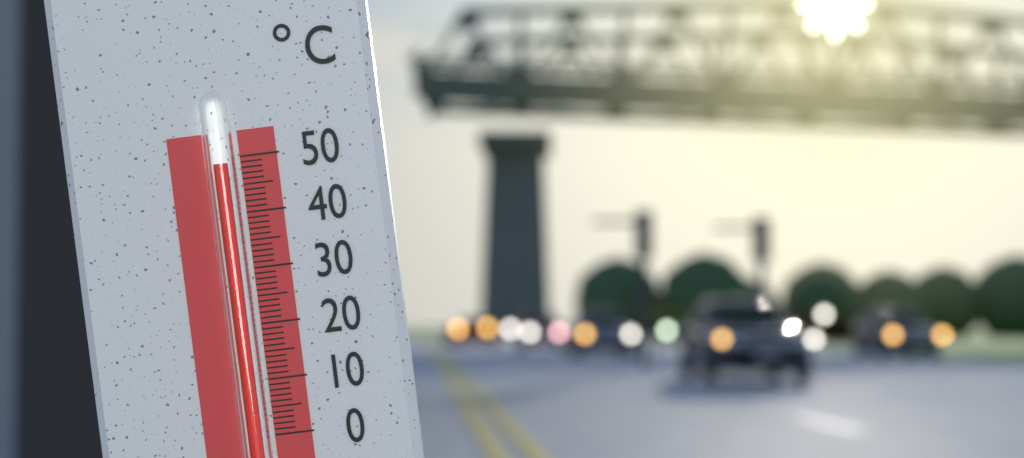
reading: 49 °C
